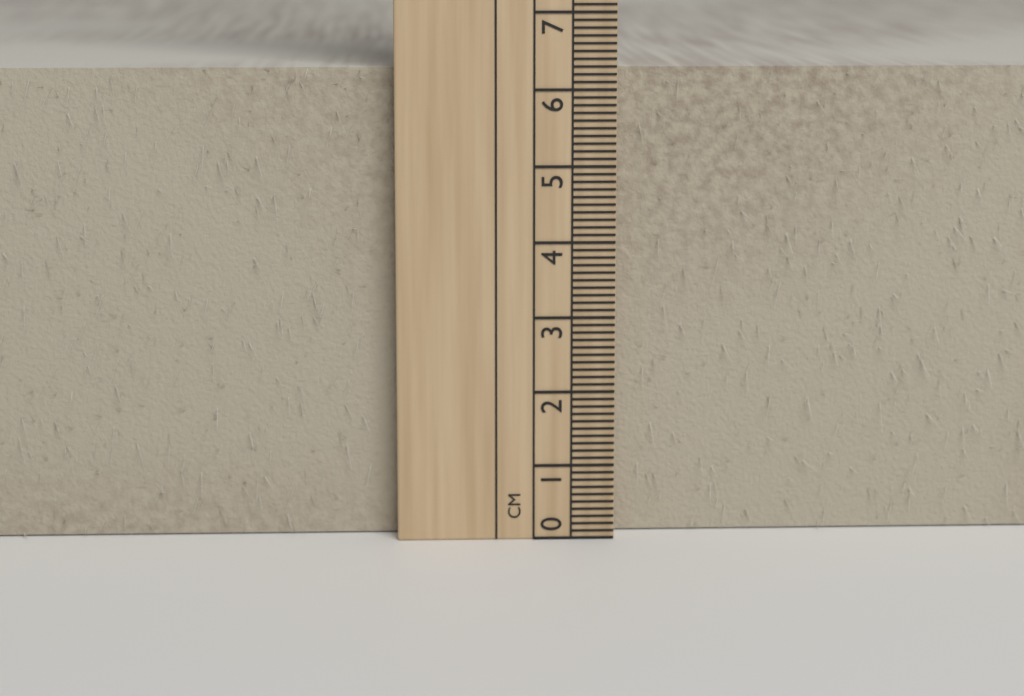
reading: 6.3 cm
